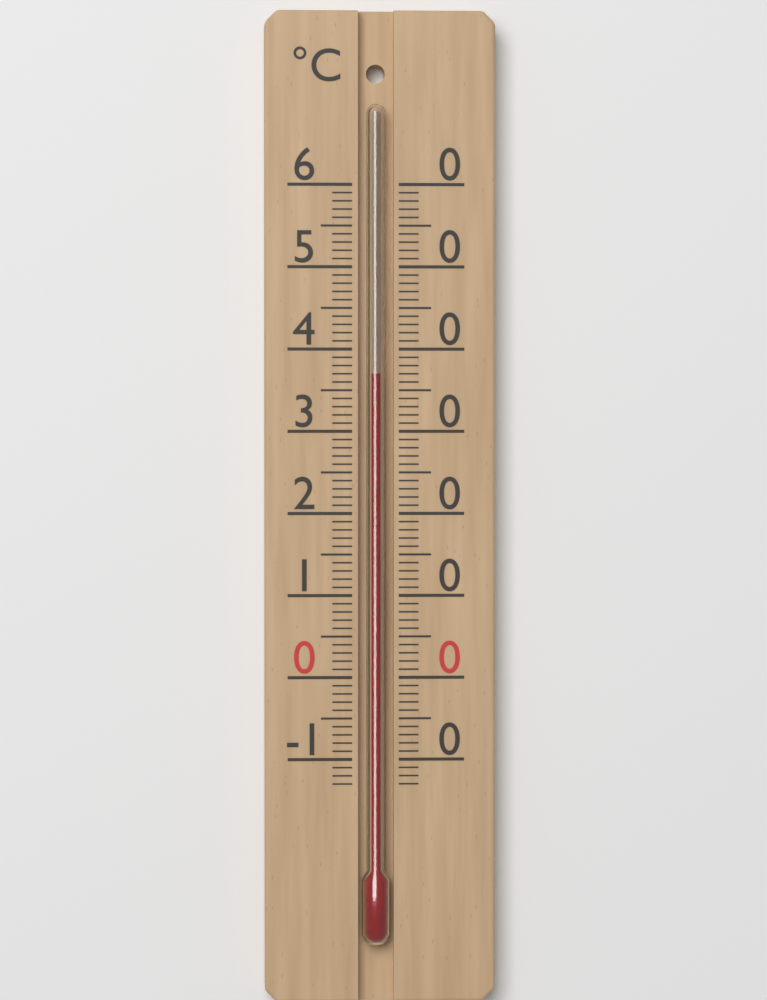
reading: 37 °C
